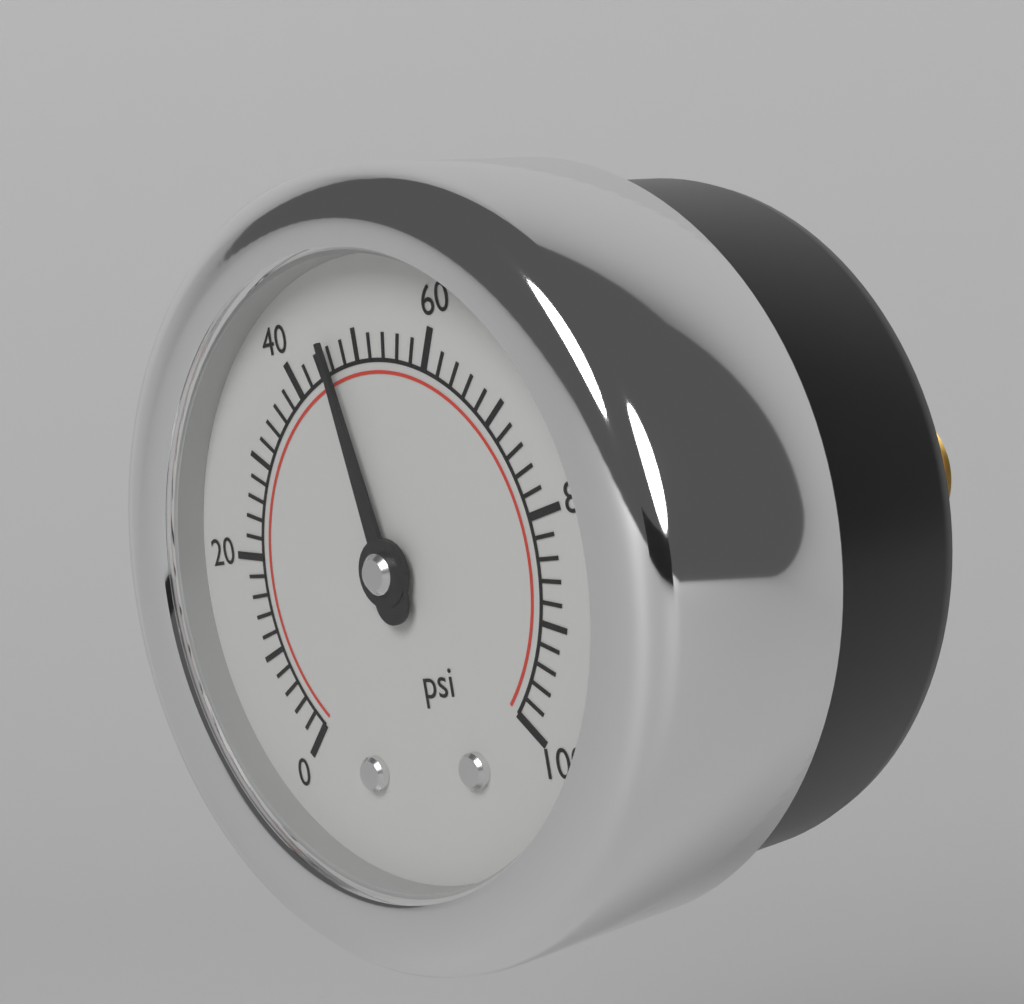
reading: 46 psi
